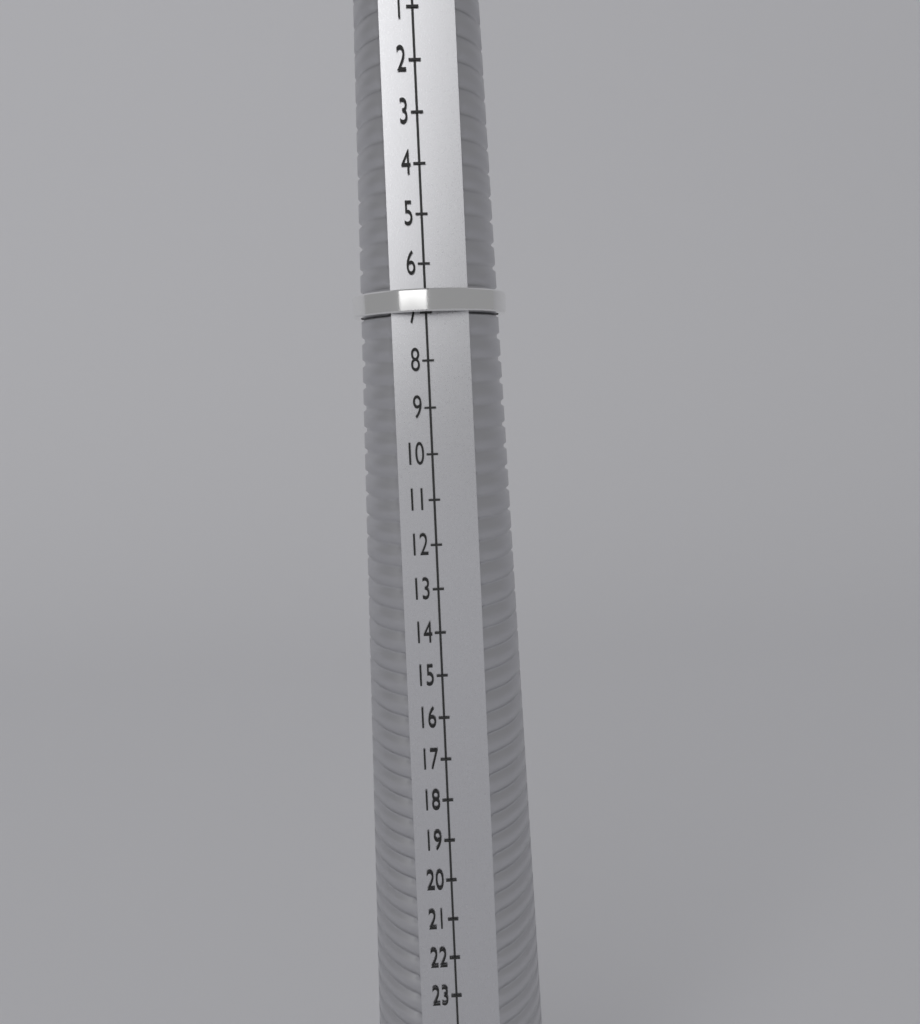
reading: 7 (no unit)
